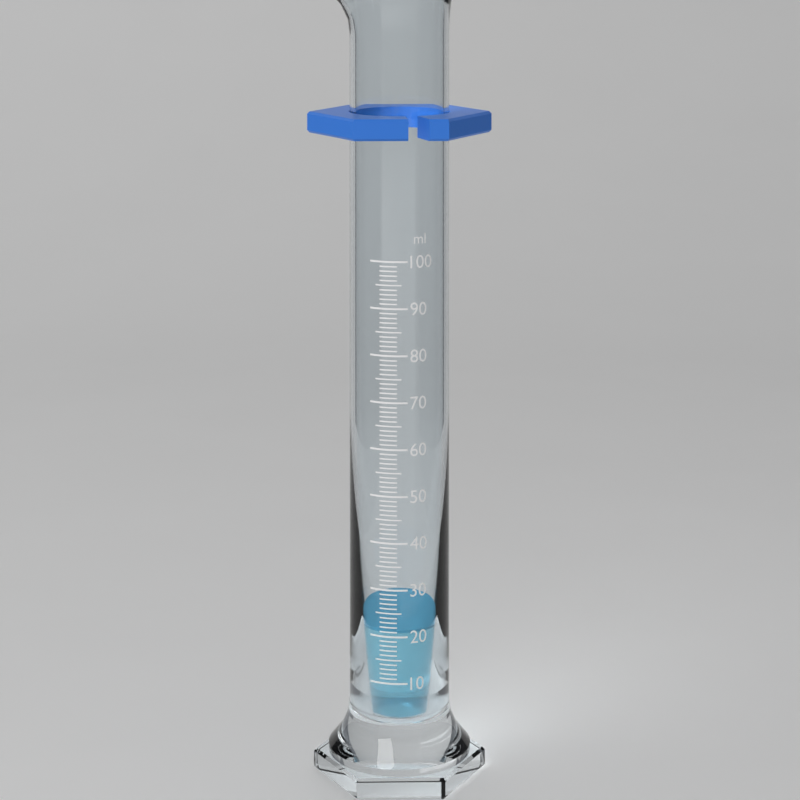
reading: 21 ml
